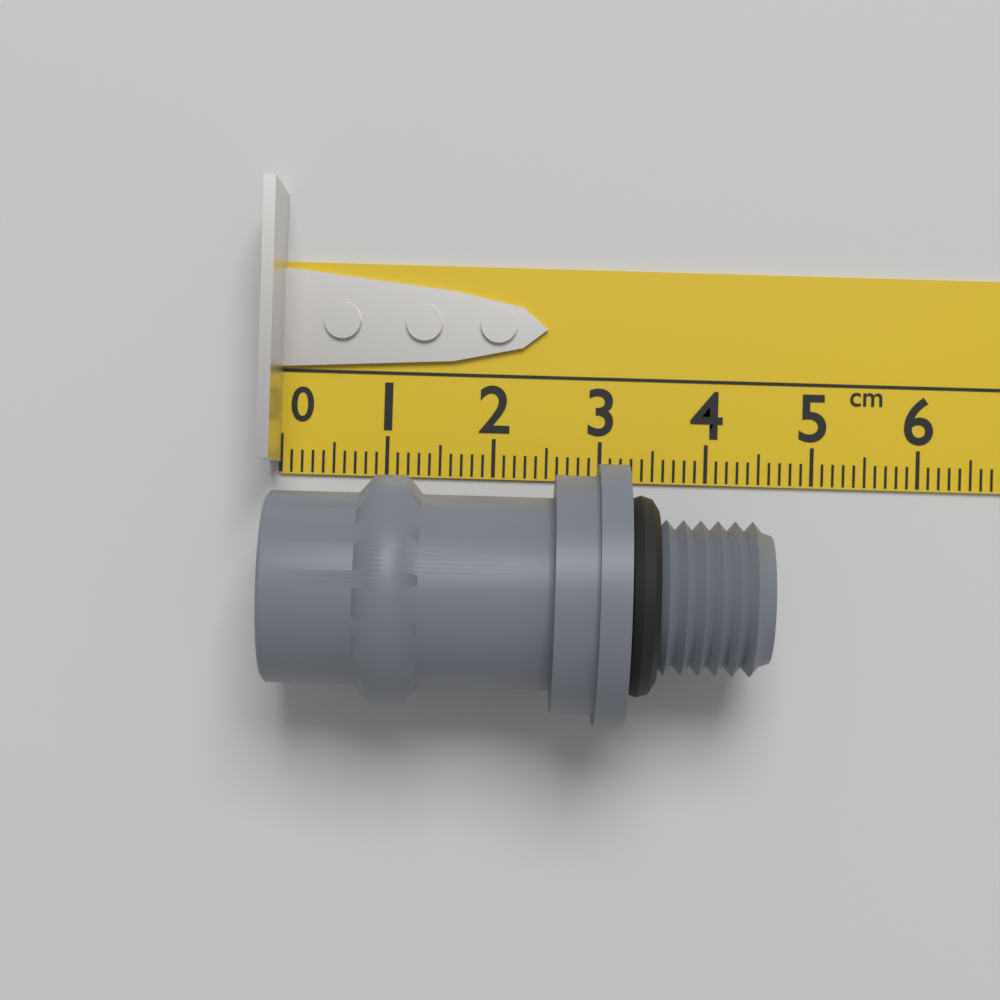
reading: 4.5 cm
